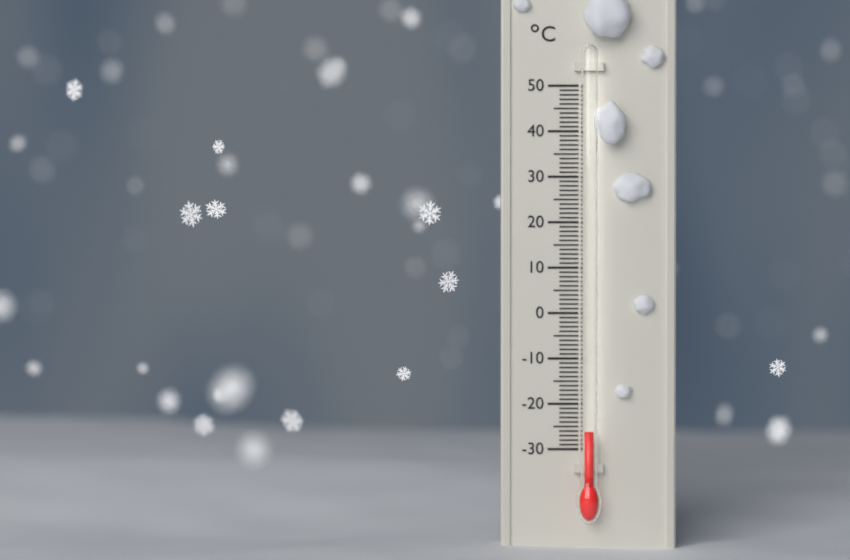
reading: -26 °C
